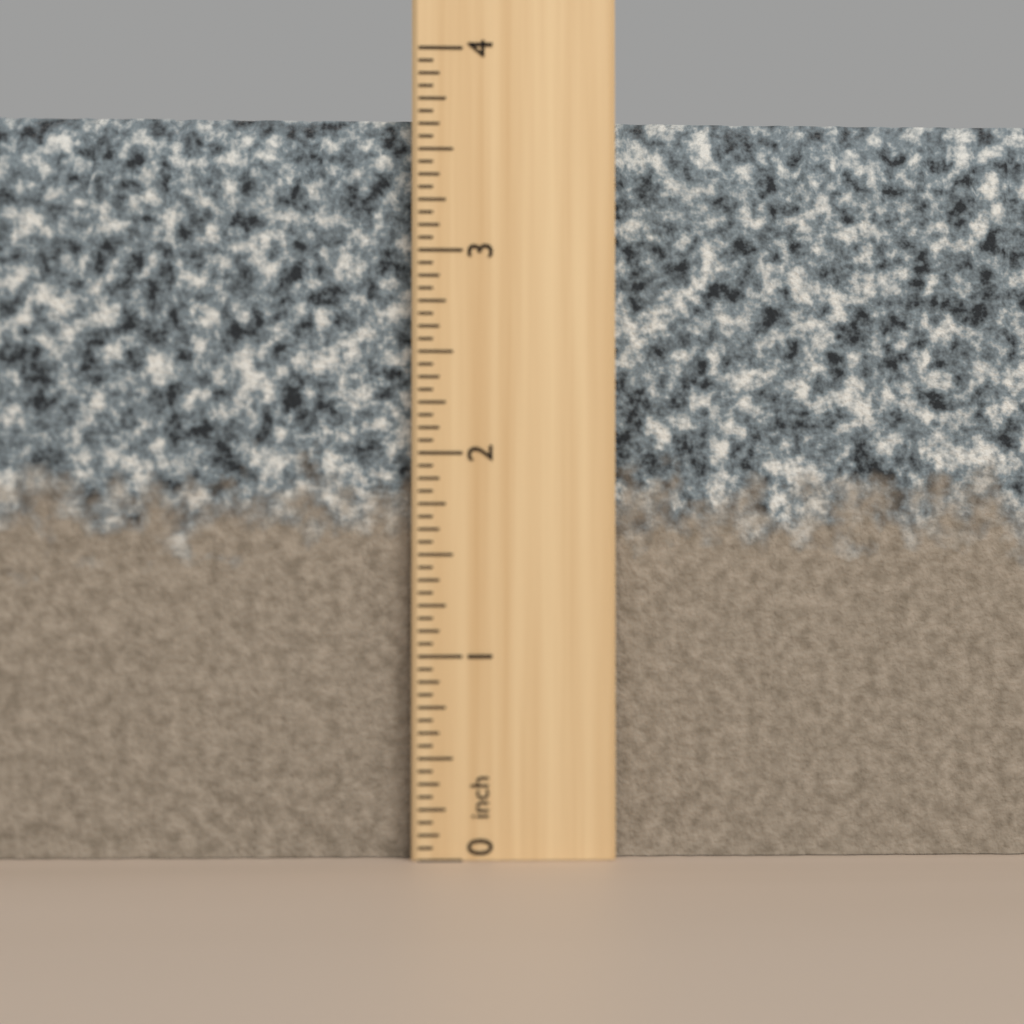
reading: 3.6875 inch
